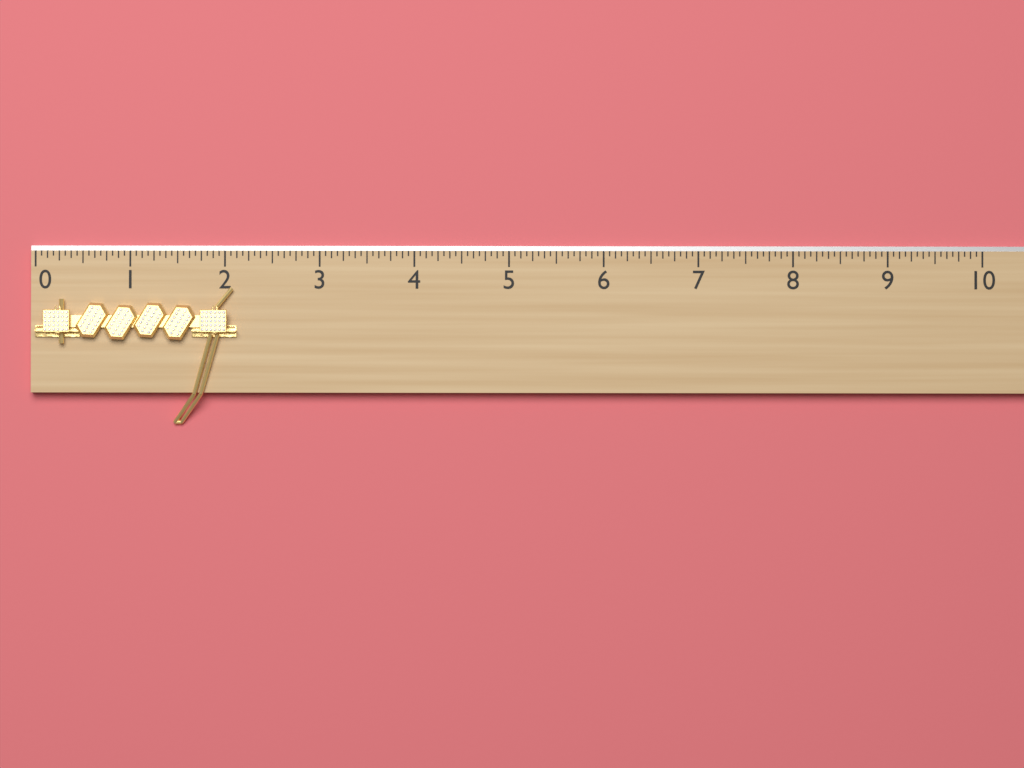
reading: 2.1250 (no unit)
